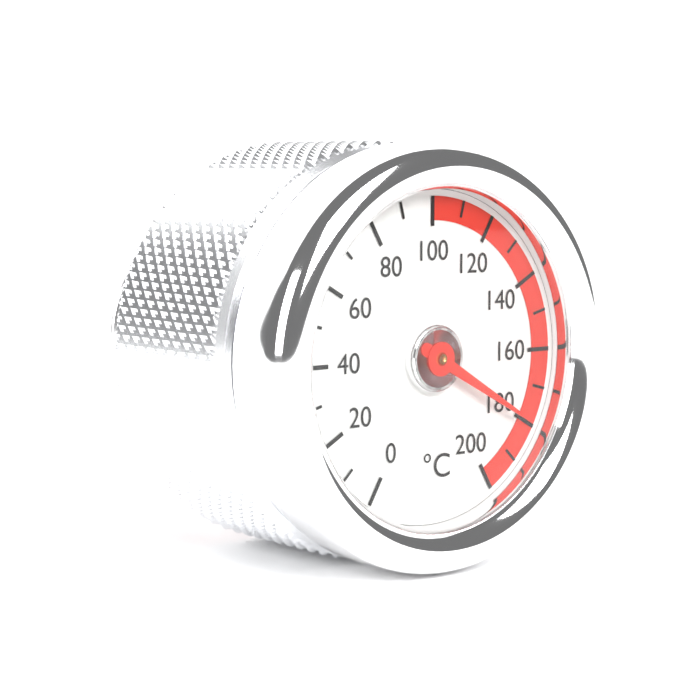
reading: 180 °C
